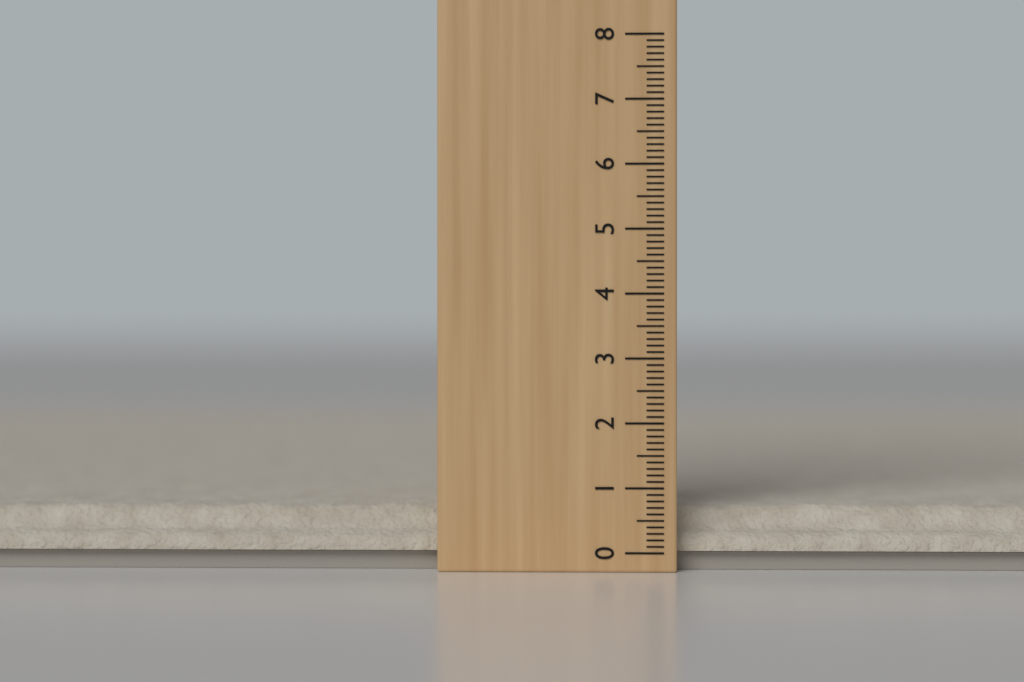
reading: 0.7 (no unit)
